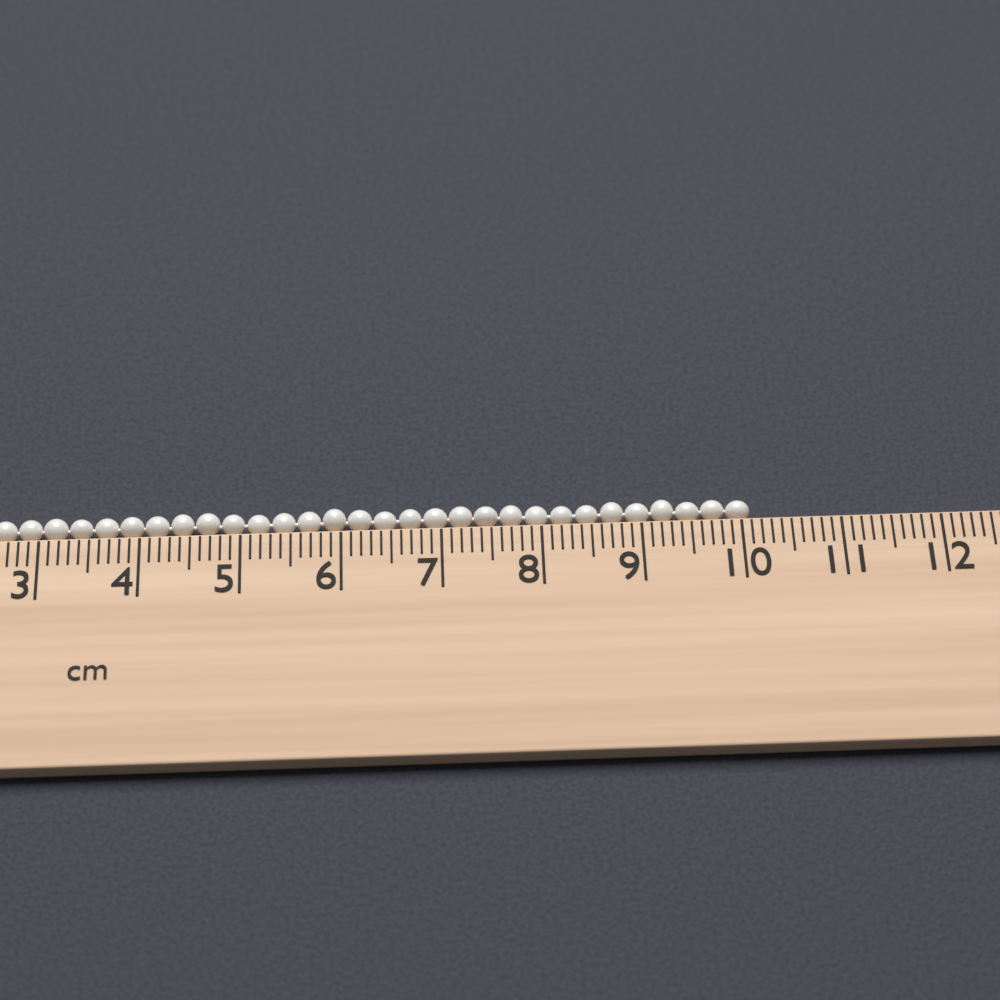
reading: 10.1 cm
